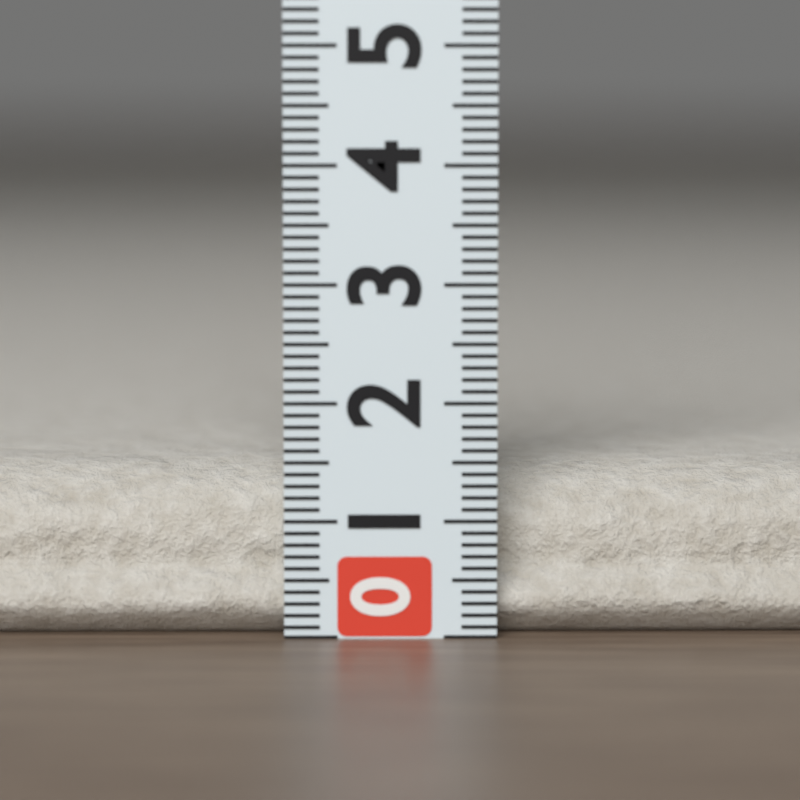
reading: 1.4 (no unit)
